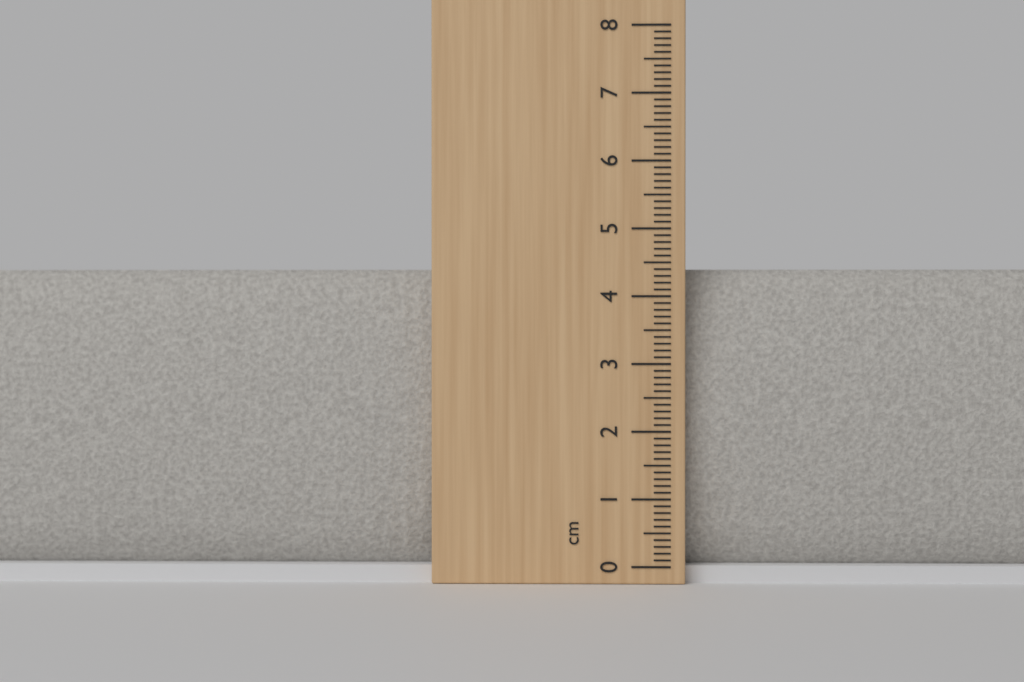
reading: 4.4 cm
